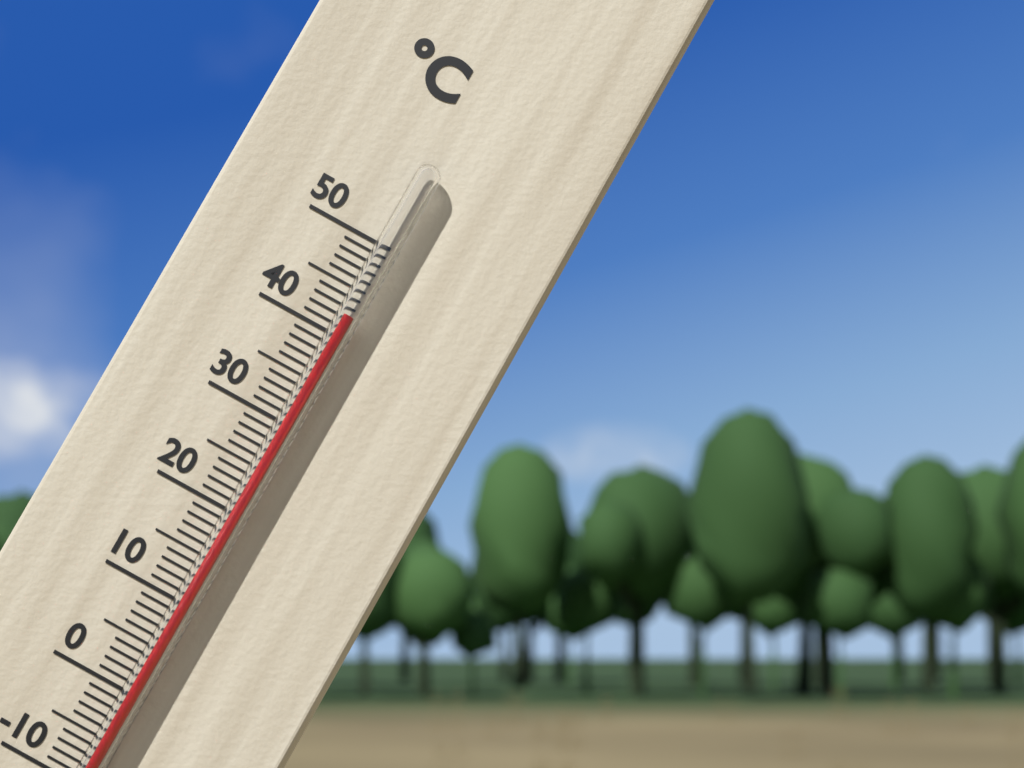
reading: 42 °C
